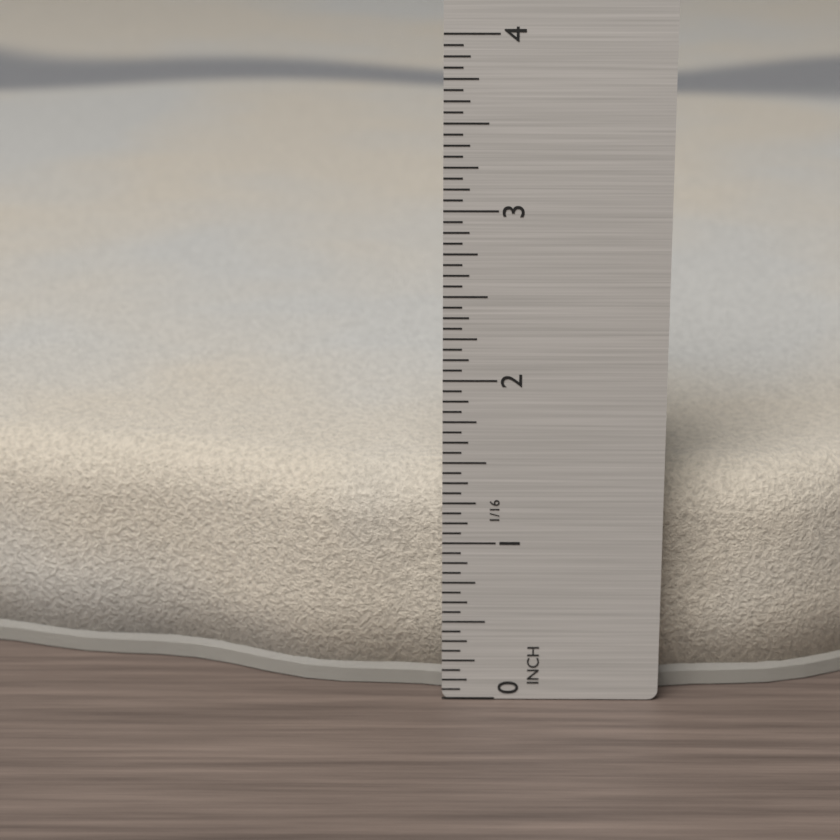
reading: 1.3750 in
